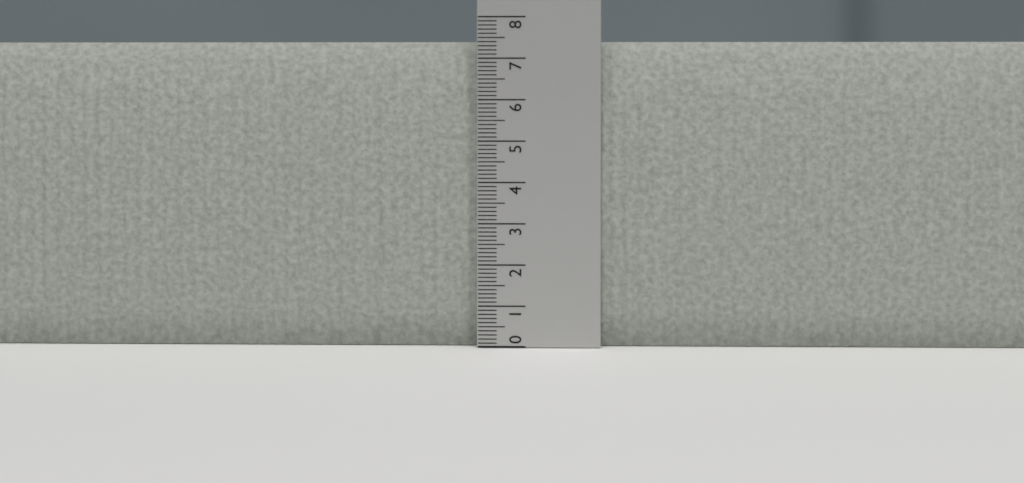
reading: 7.4 (no unit)
